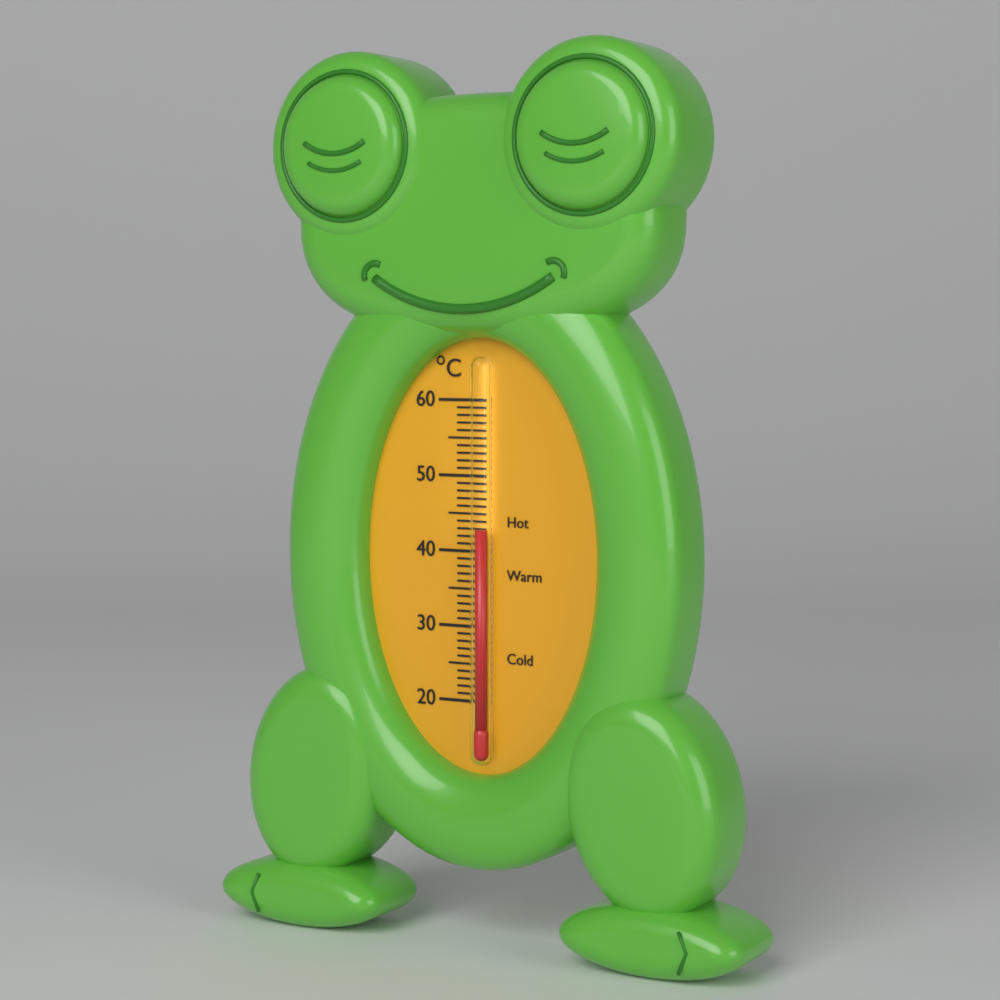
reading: 43 °C
